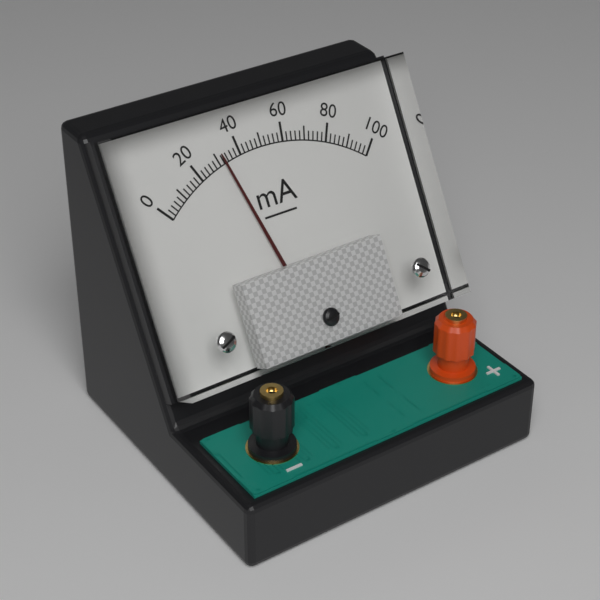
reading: 32 mA
